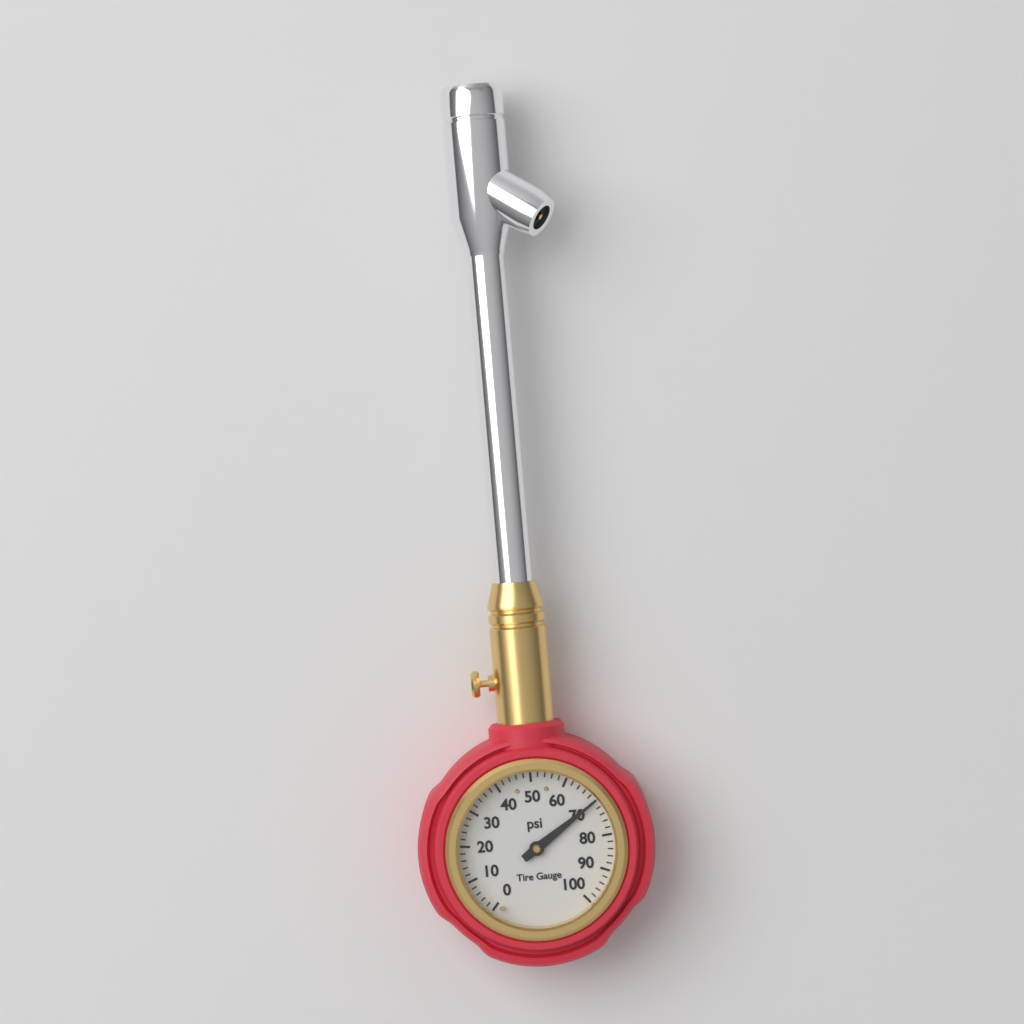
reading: 70 psi
